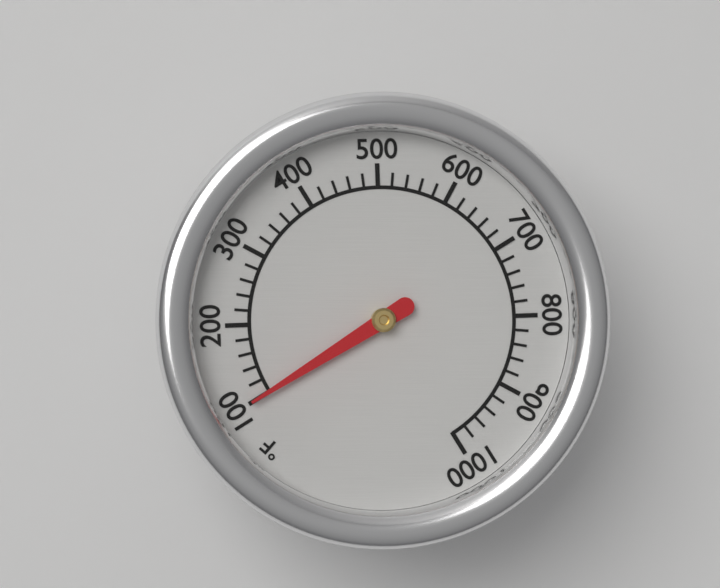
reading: 100 °F
